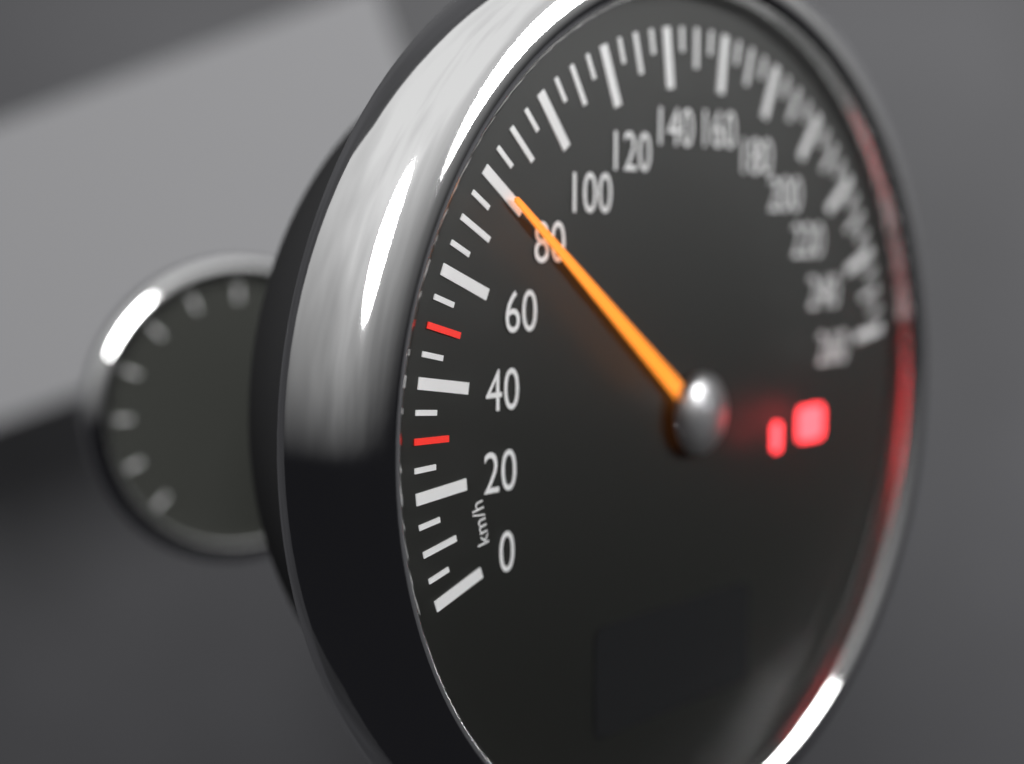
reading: 80 km/h
